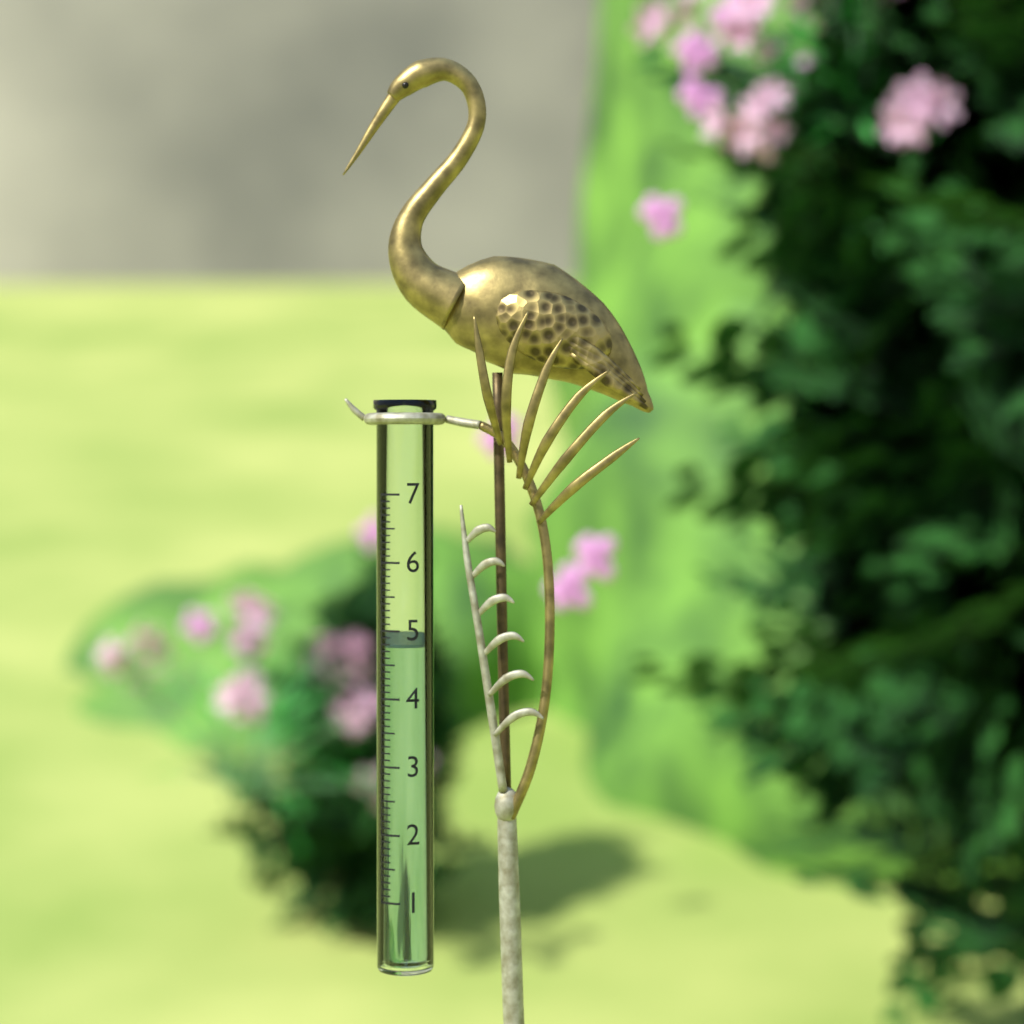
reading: 4.8 (no unit)
